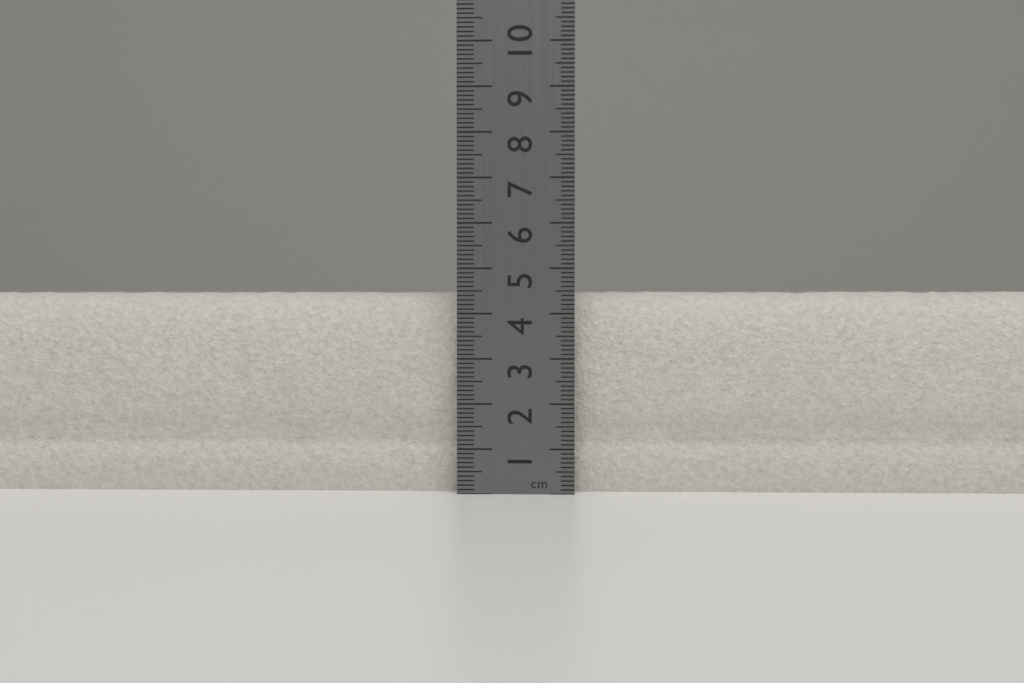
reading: 4.5 cm
